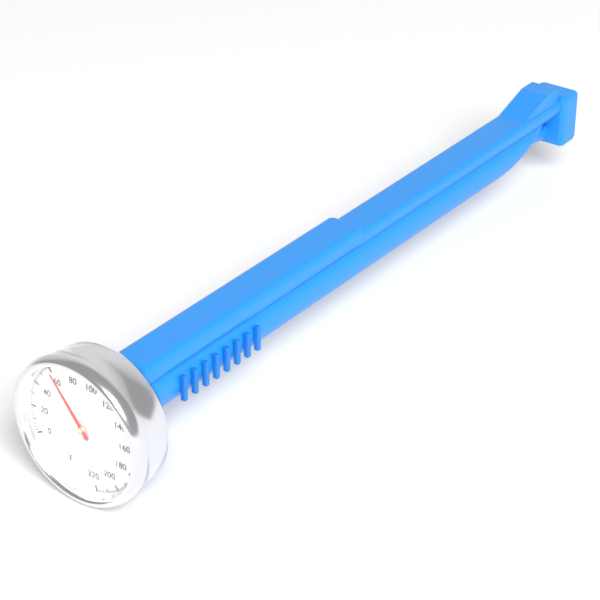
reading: 60 °F
